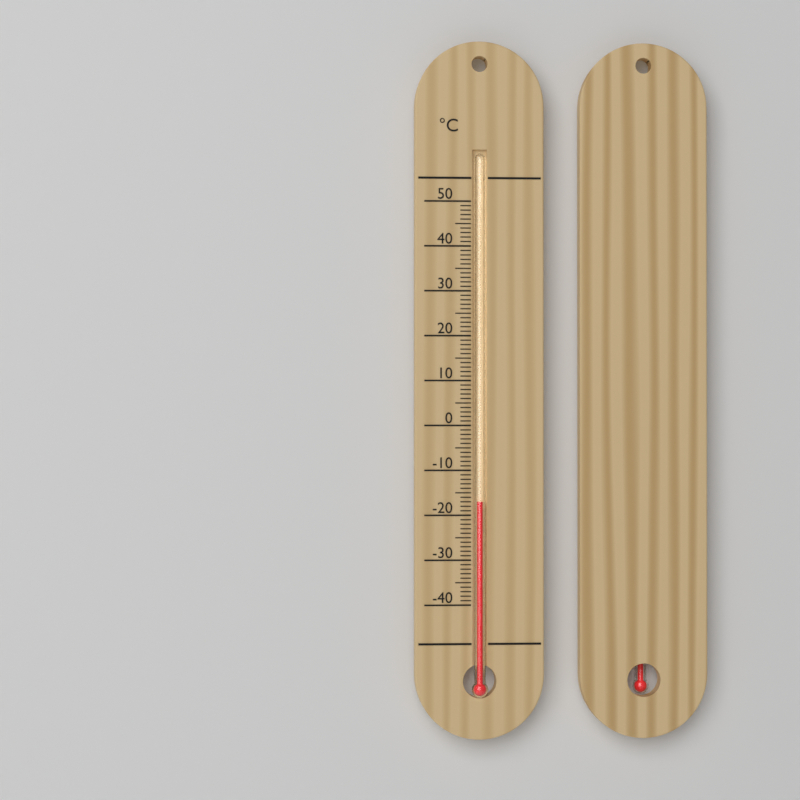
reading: -17 °C
